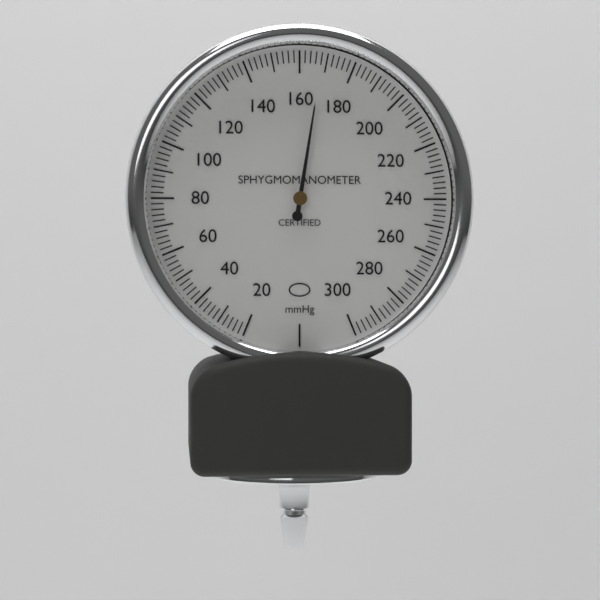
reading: 168 mmHg
